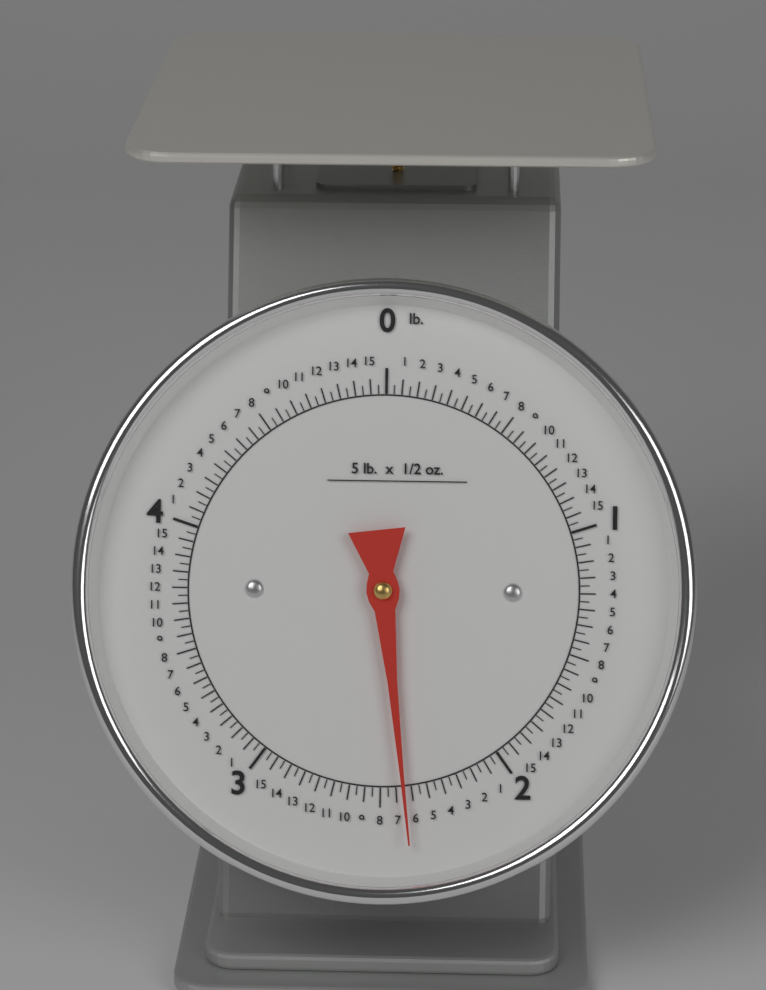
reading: 2.40625 lb
